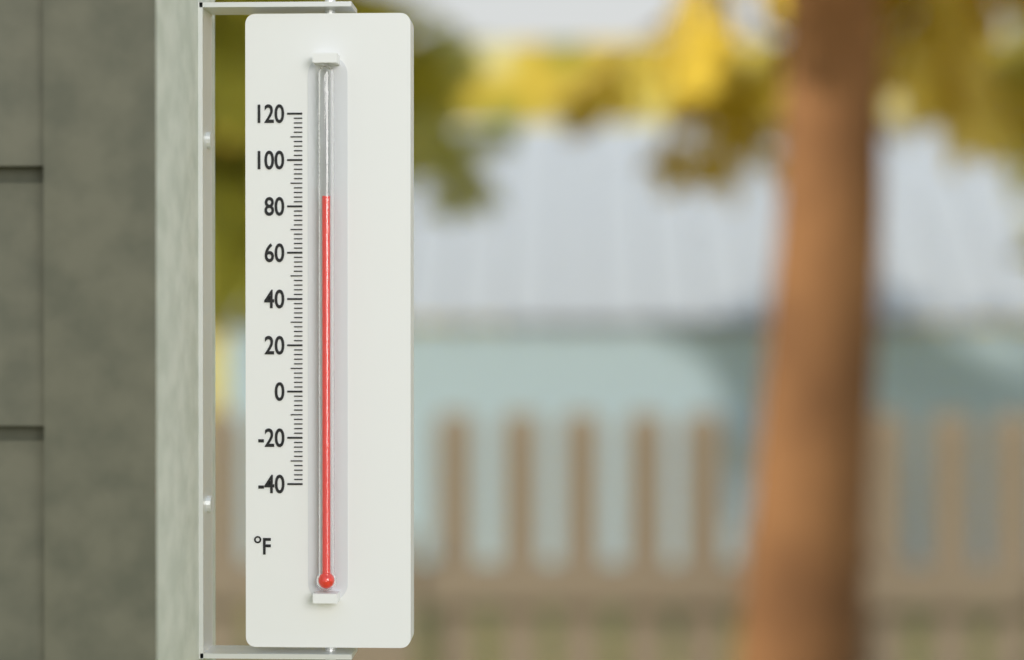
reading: 84 °F
